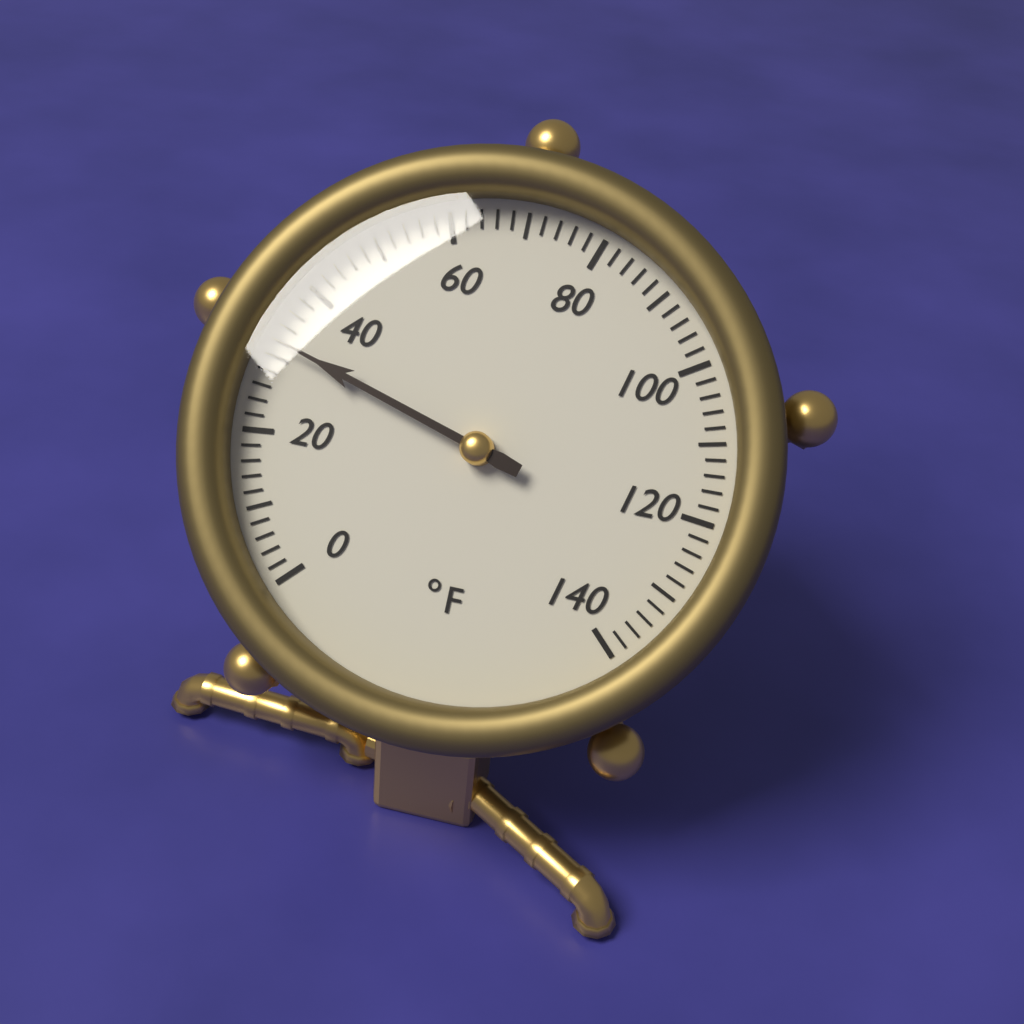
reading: 32 °F
